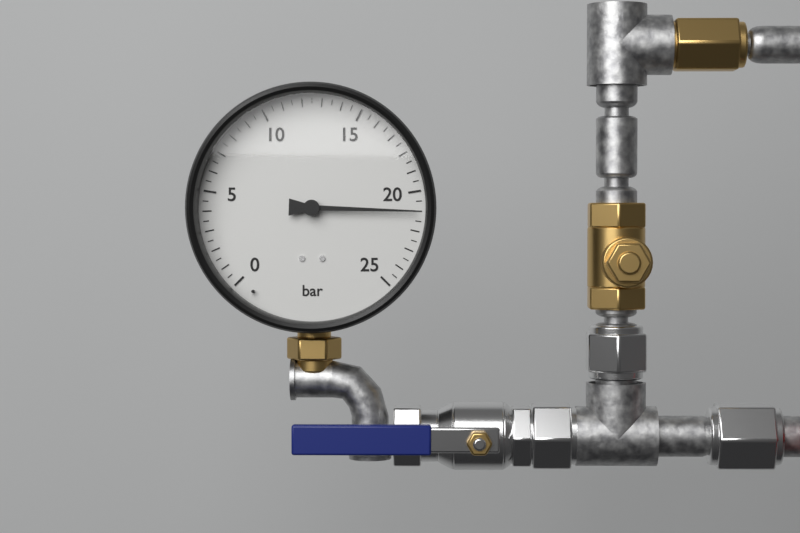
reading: 21.0 bar
